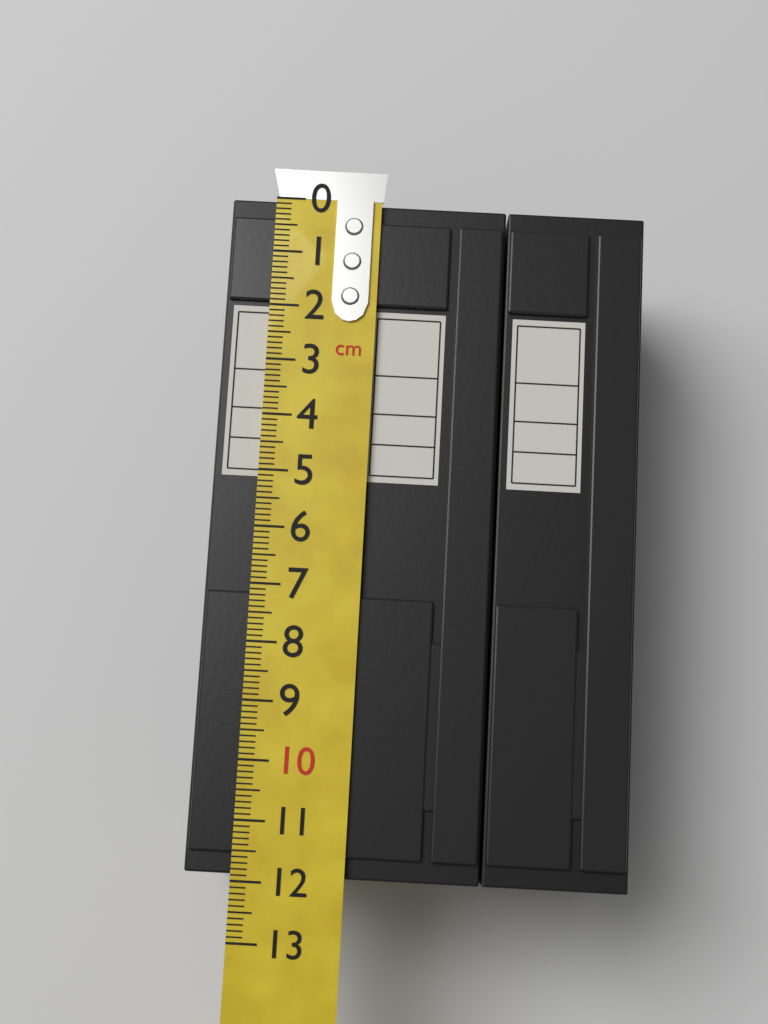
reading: 11.9 cm
